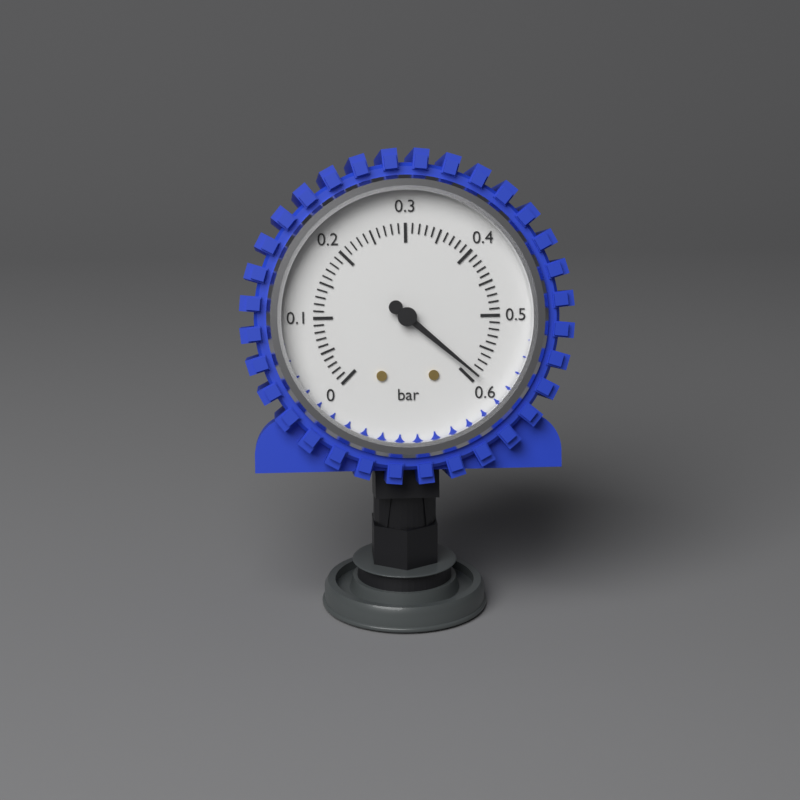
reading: 0.59 bar
